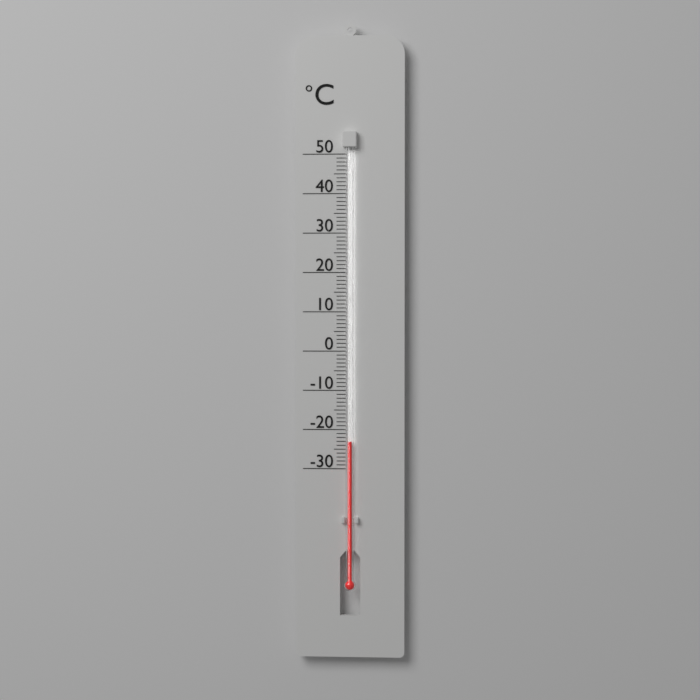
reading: -23 °C
